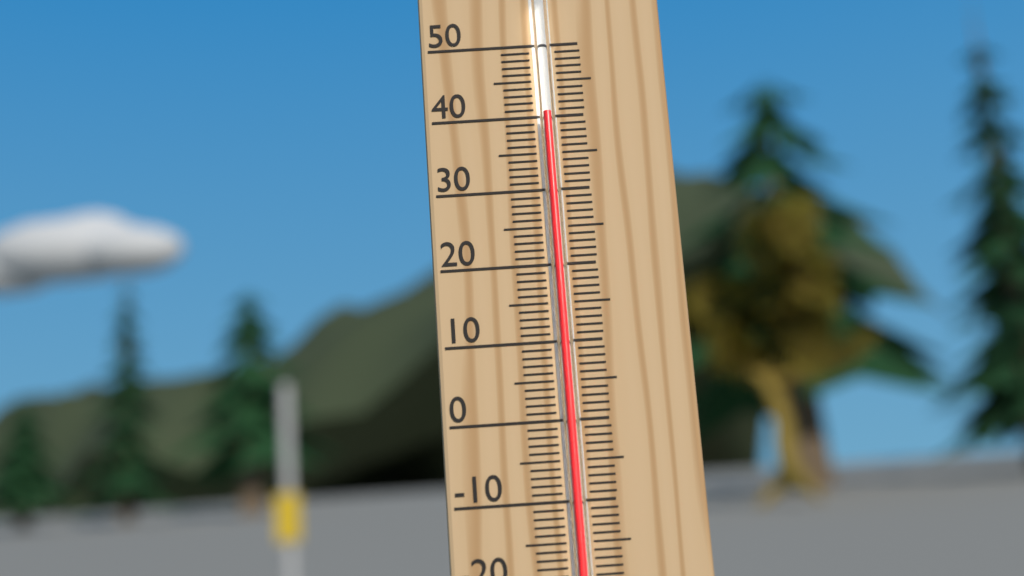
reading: 40 °C
